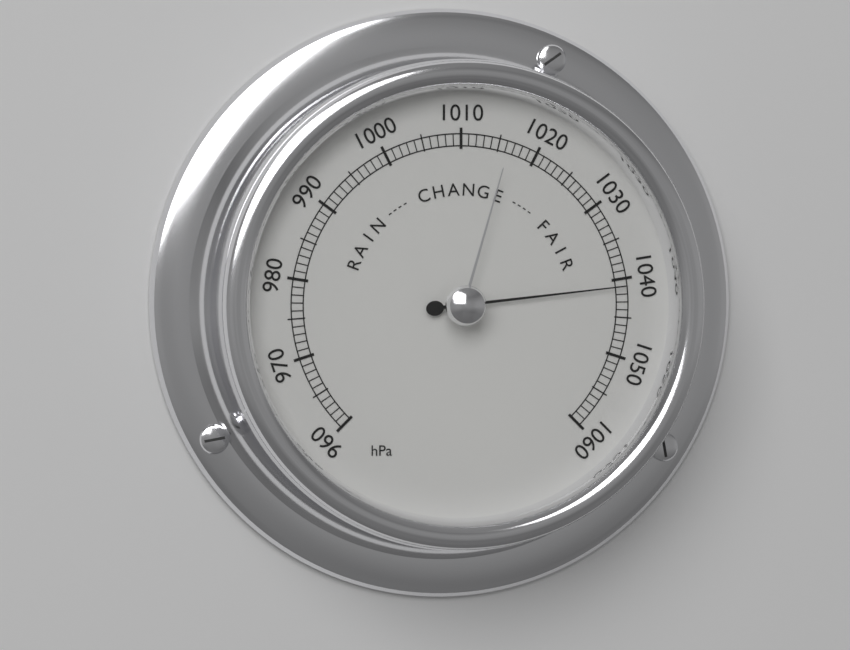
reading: 1041 hPa
